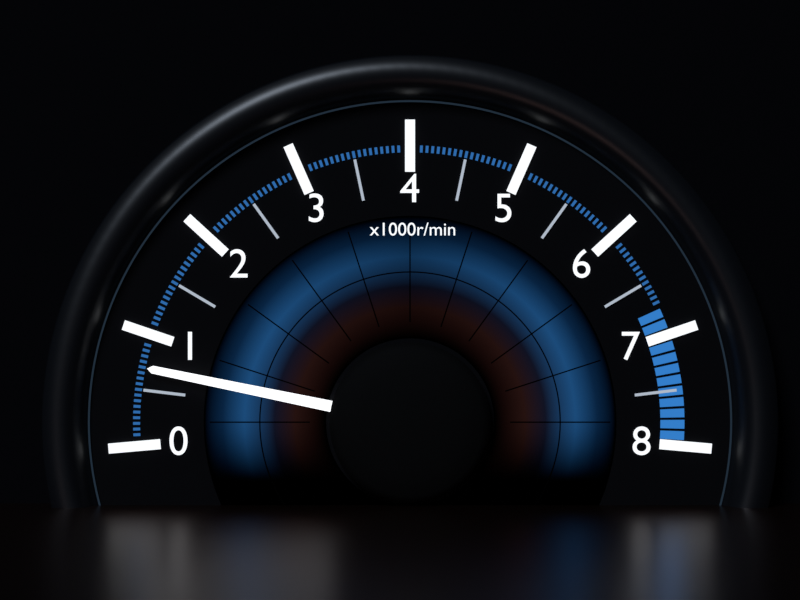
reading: 700 r/min
